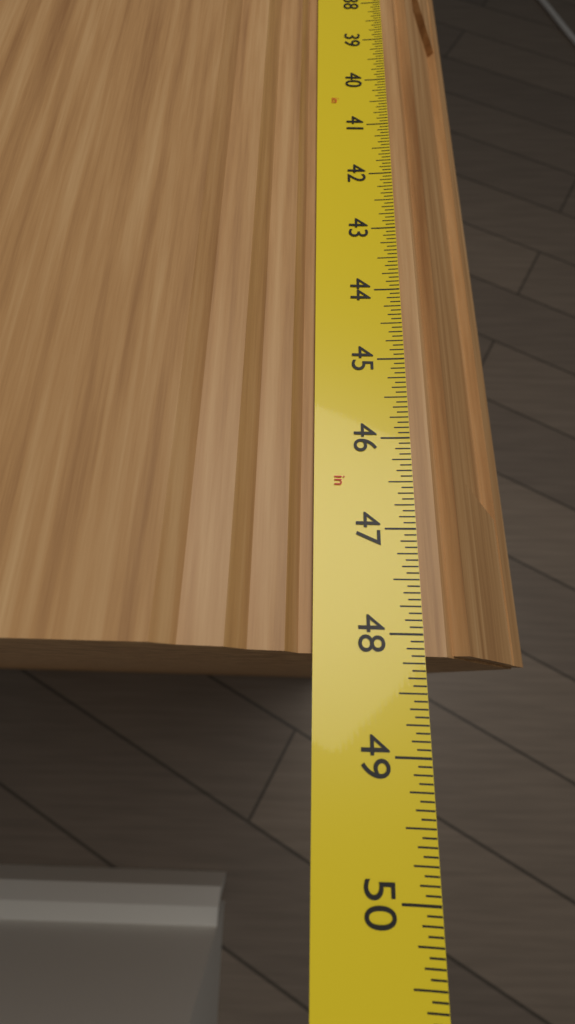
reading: 48.1875 in
